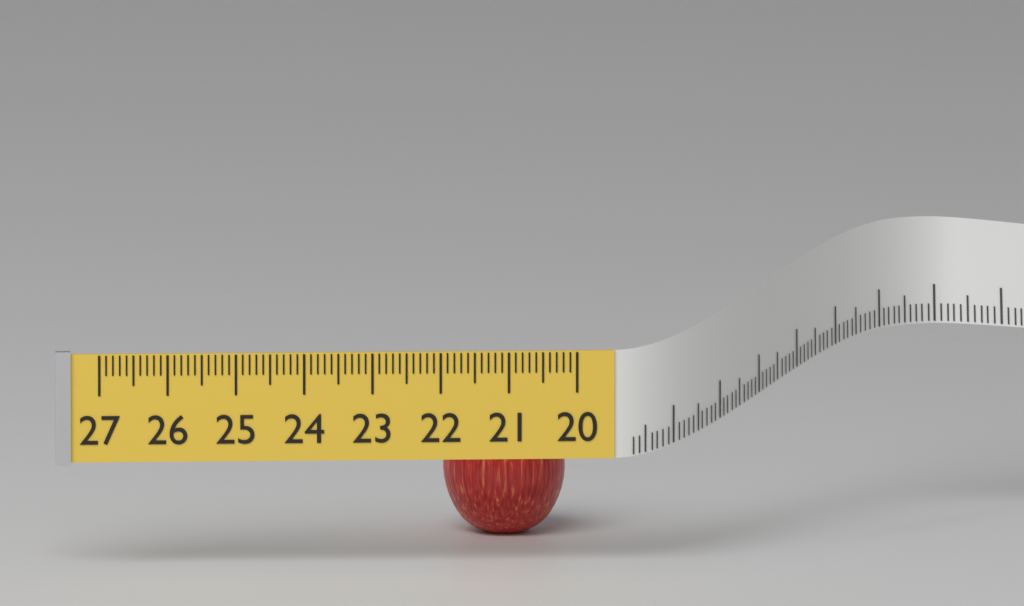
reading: 21.8 (no unit)
